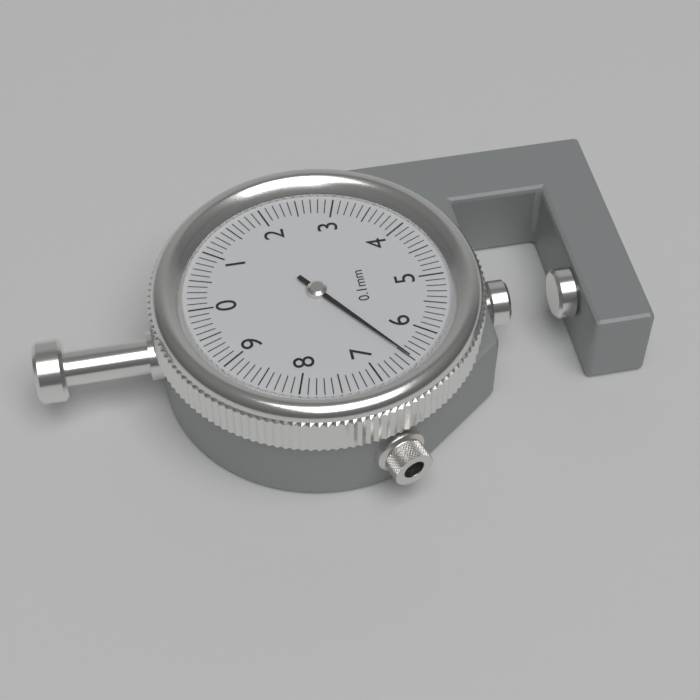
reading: 6.5 mm
